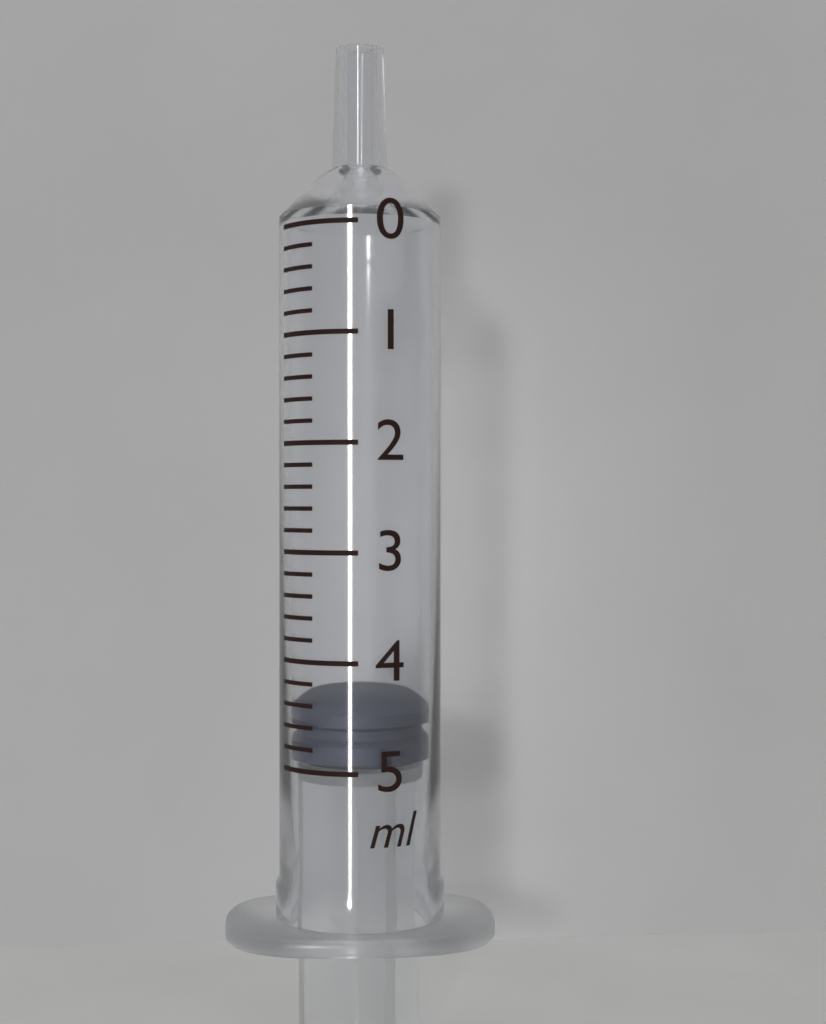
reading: 4.4 ml
